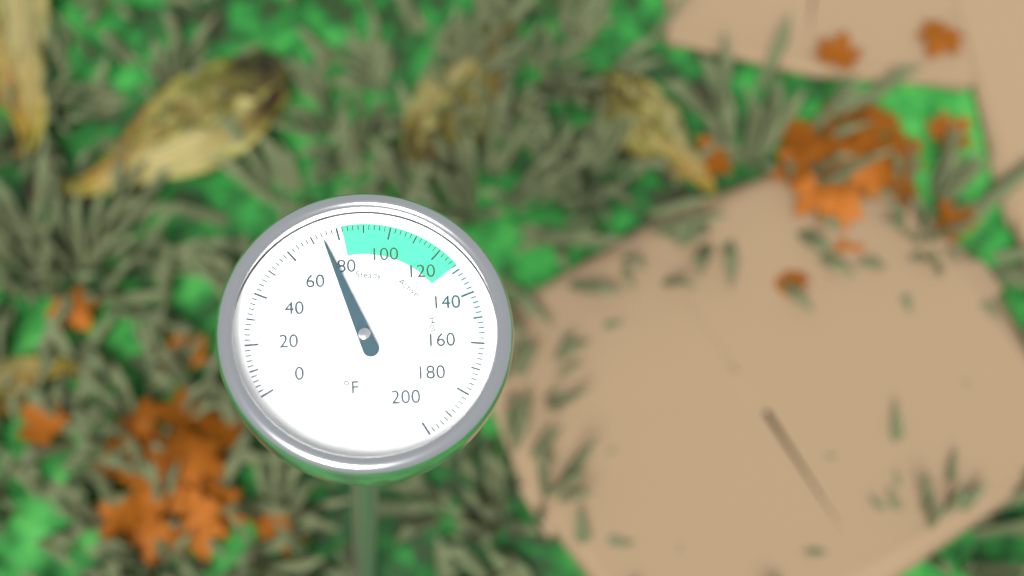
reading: 74 °F
